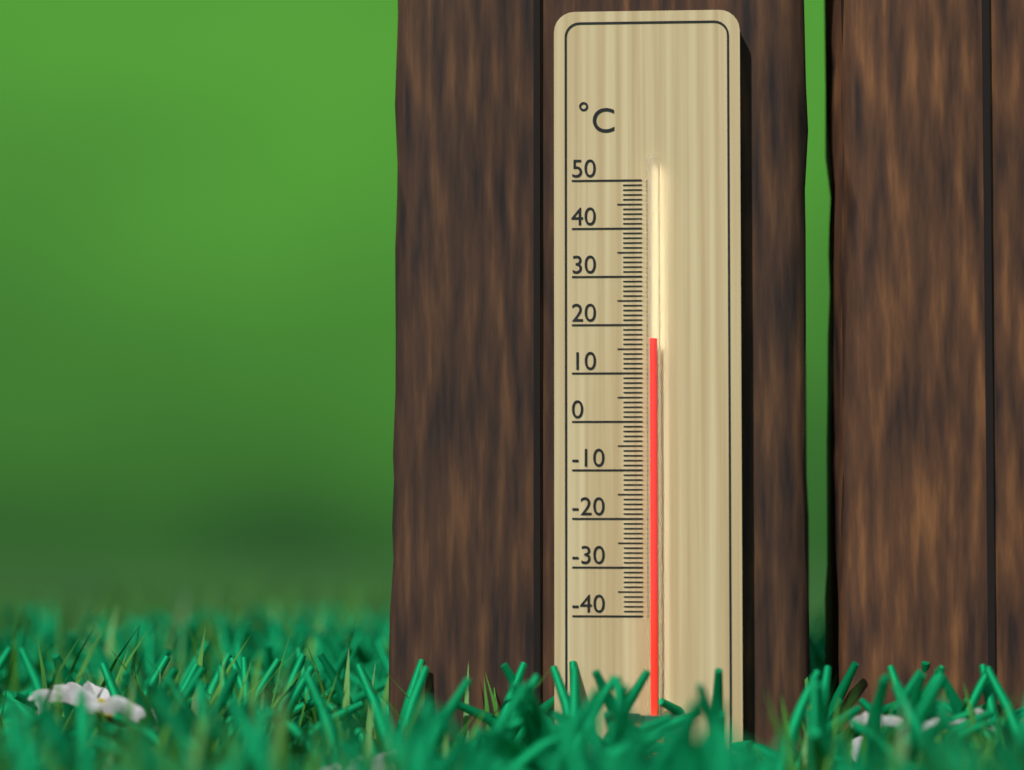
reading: 17 °C
